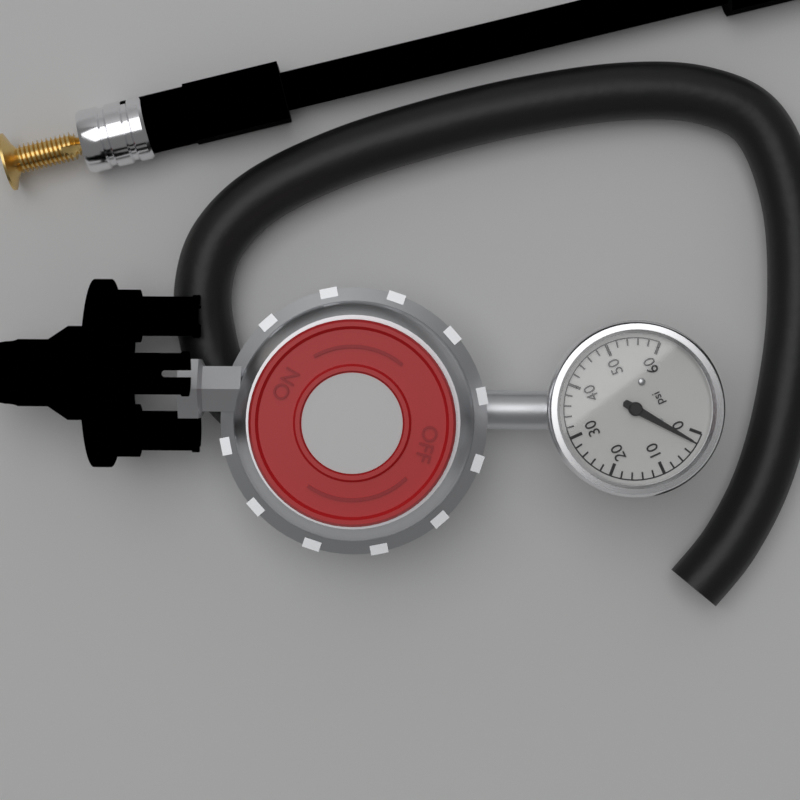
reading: 2 psi
